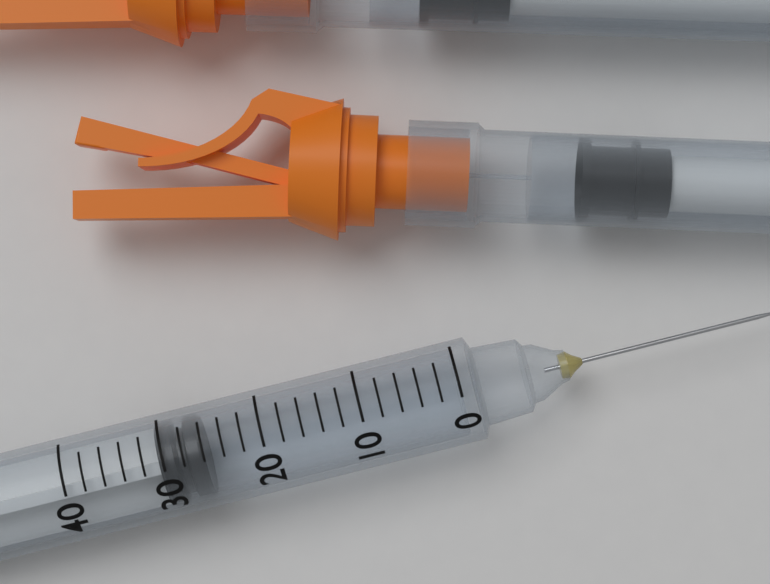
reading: 26 (no unit)
